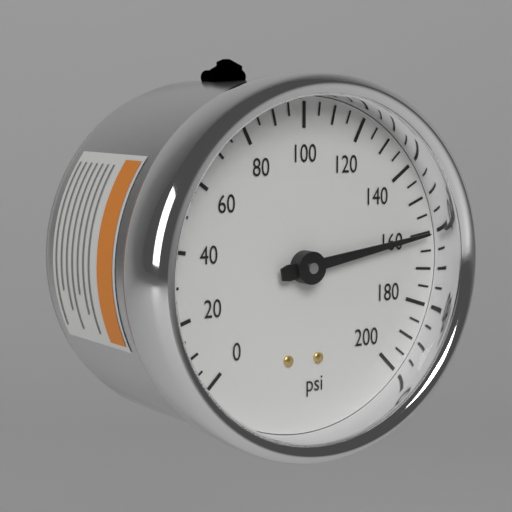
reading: 160 psi
